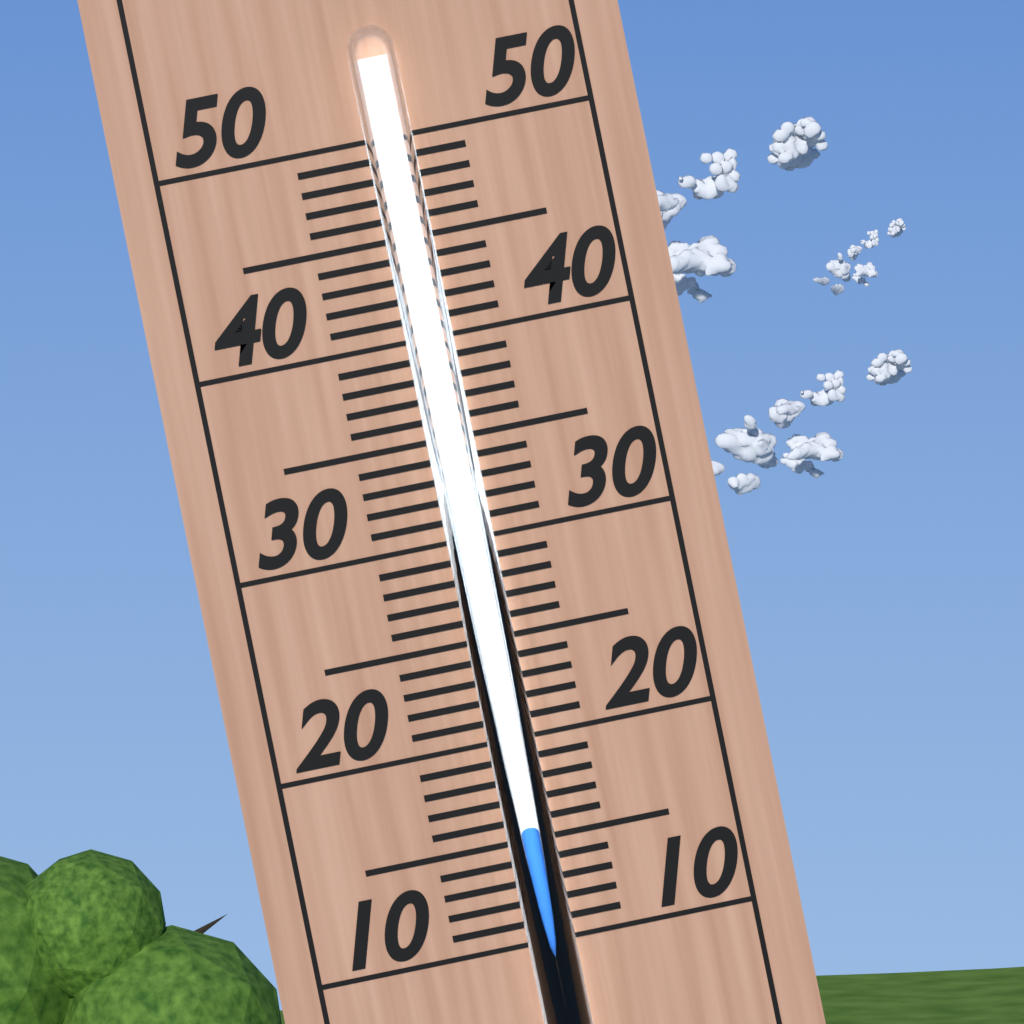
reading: 16 (no unit)
